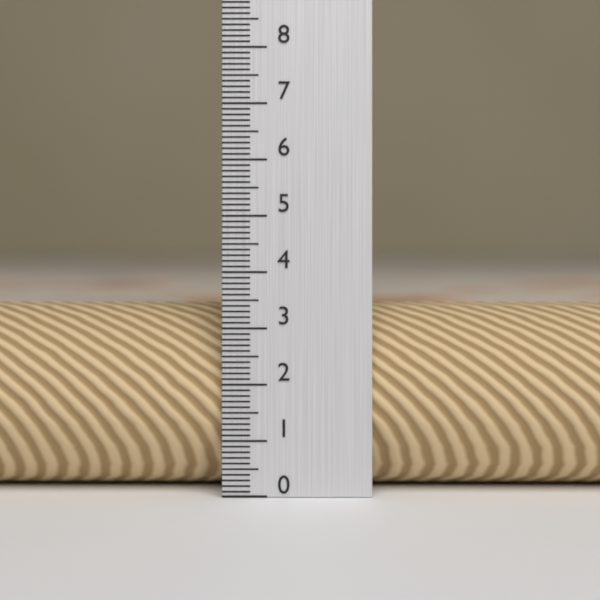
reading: 3.4 (no unit)
